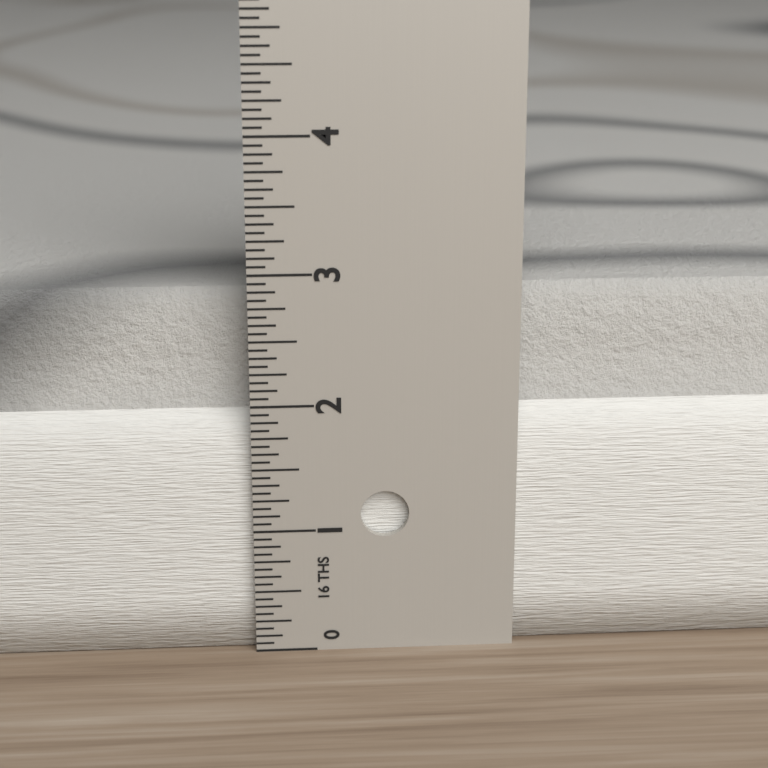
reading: 2.8125 in
